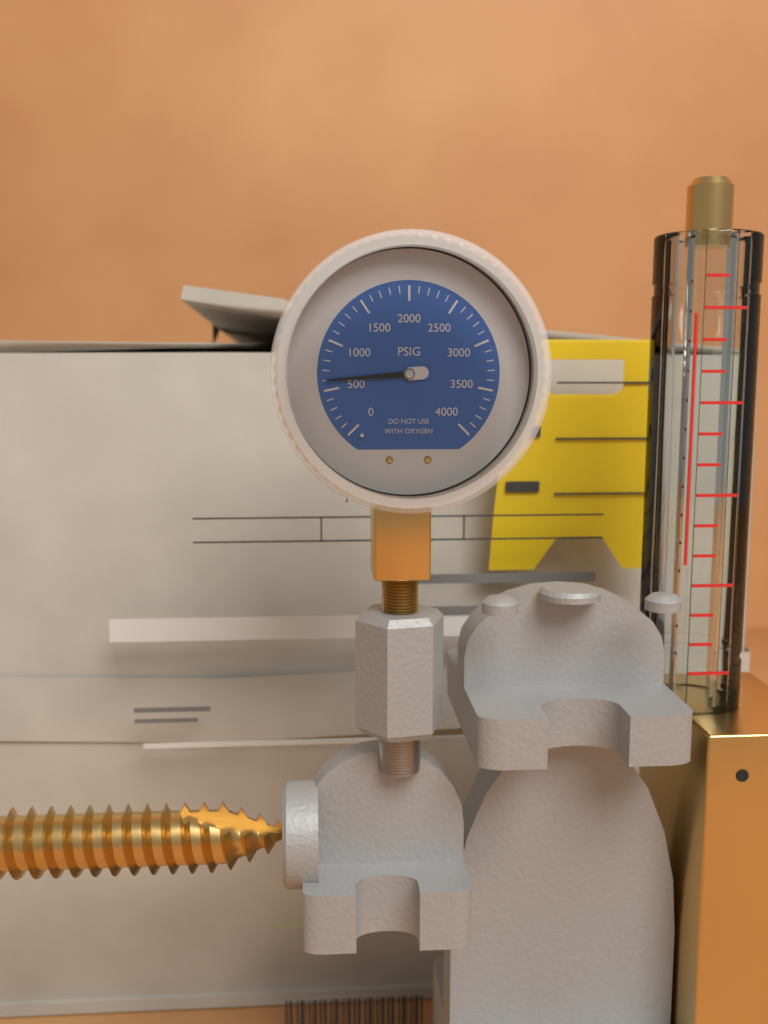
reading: 600 psi
